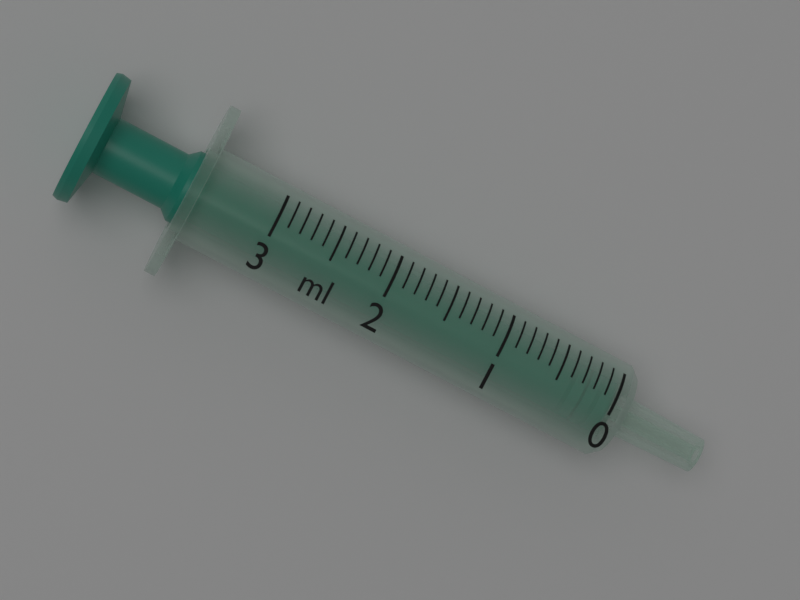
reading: 0.0 ml
